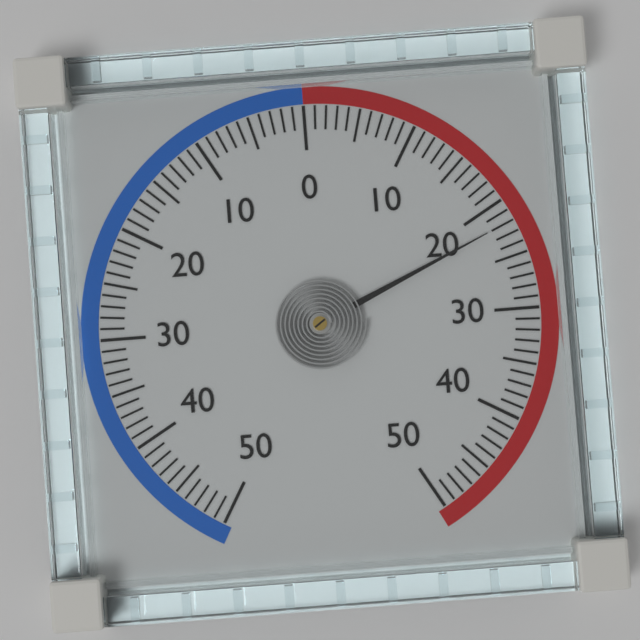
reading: 22 (no unit)
